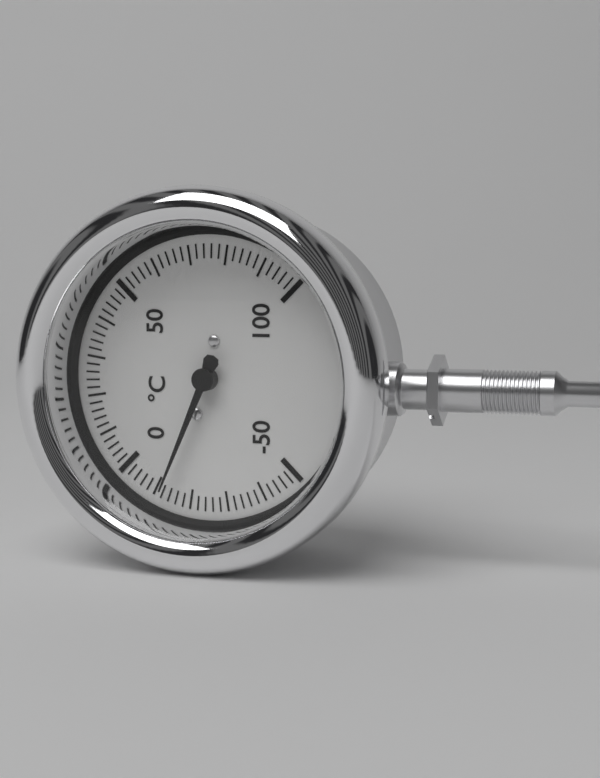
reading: -12 °C
